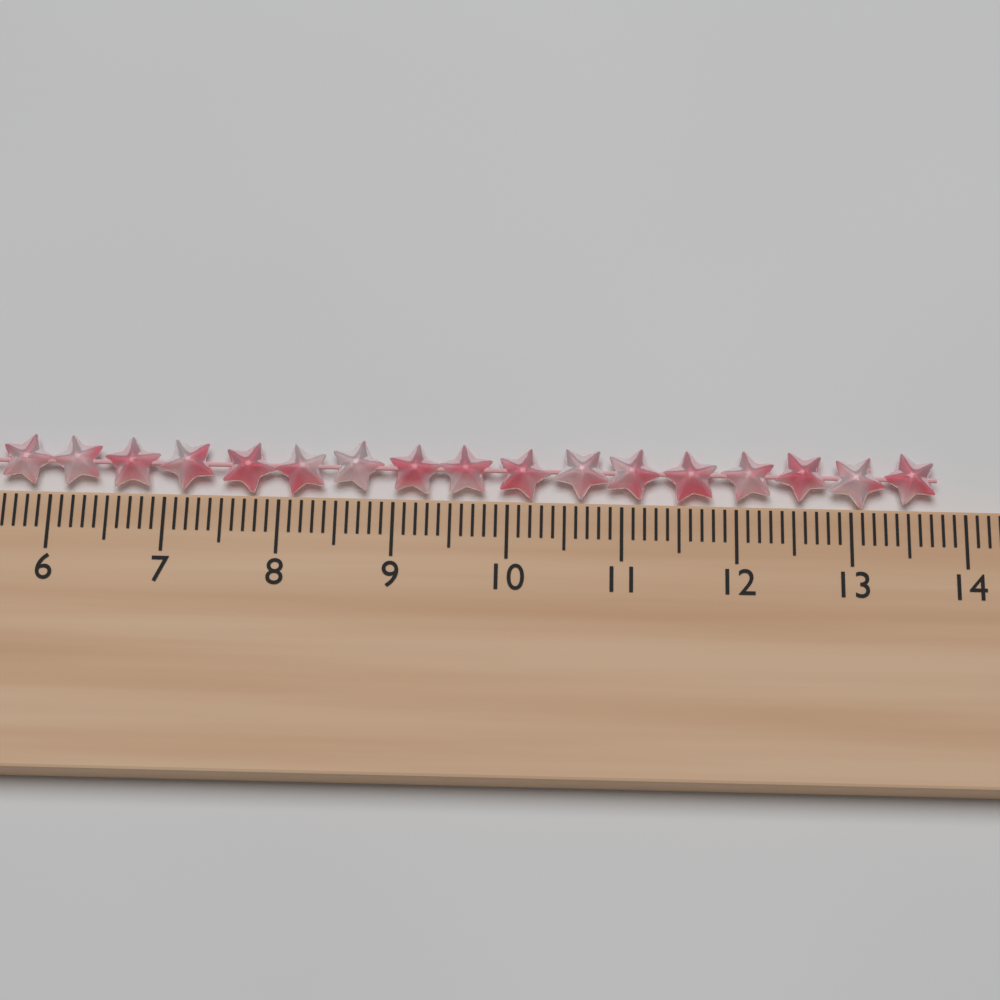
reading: 13.8 cm
